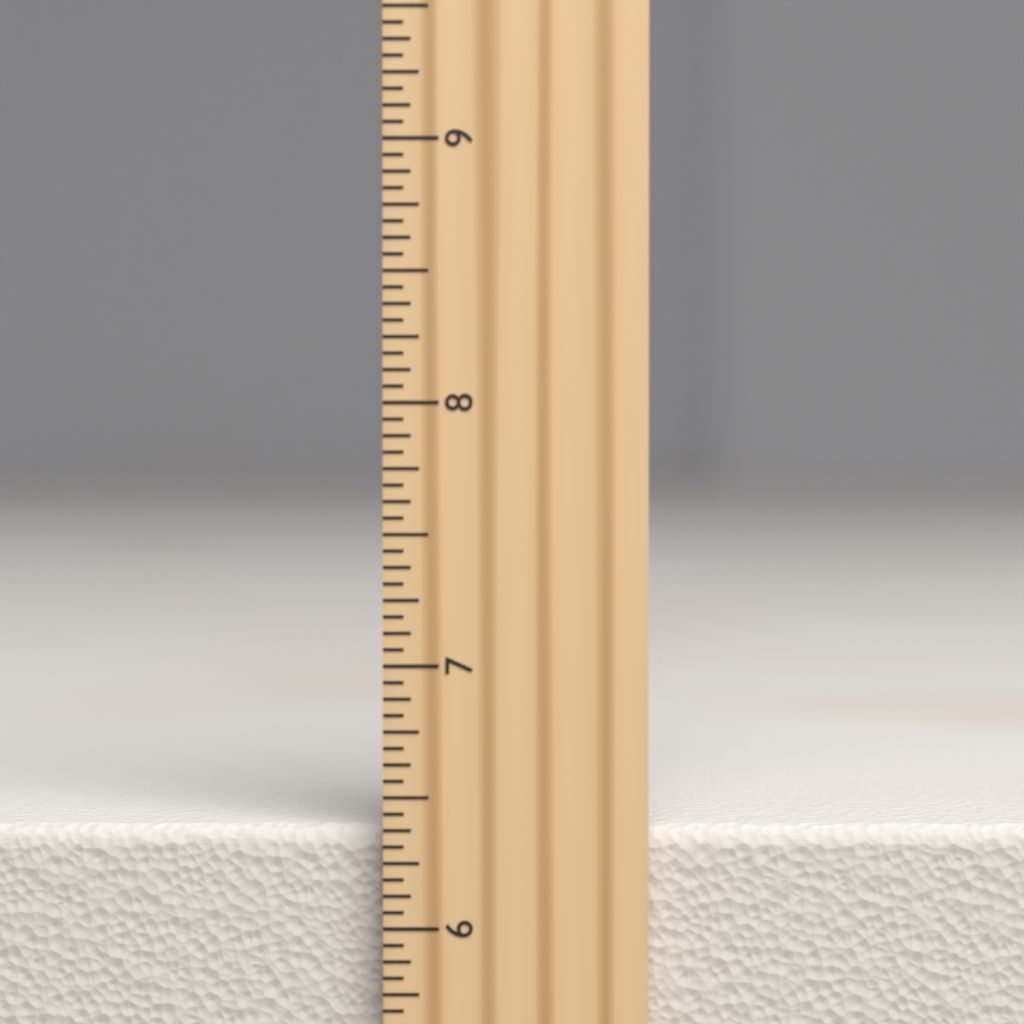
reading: 6.3750 inch
